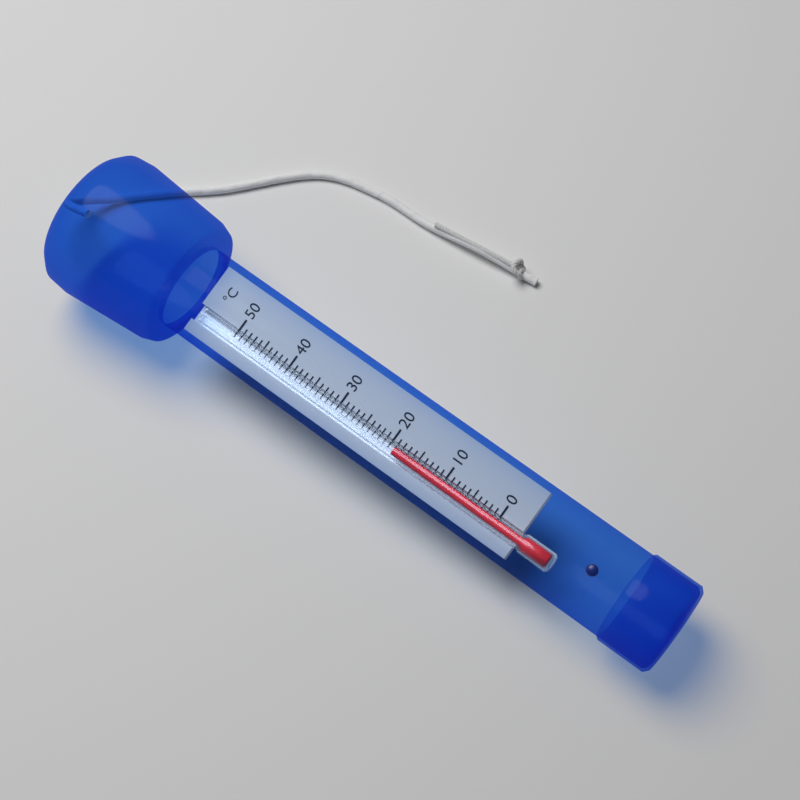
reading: 19 °C
